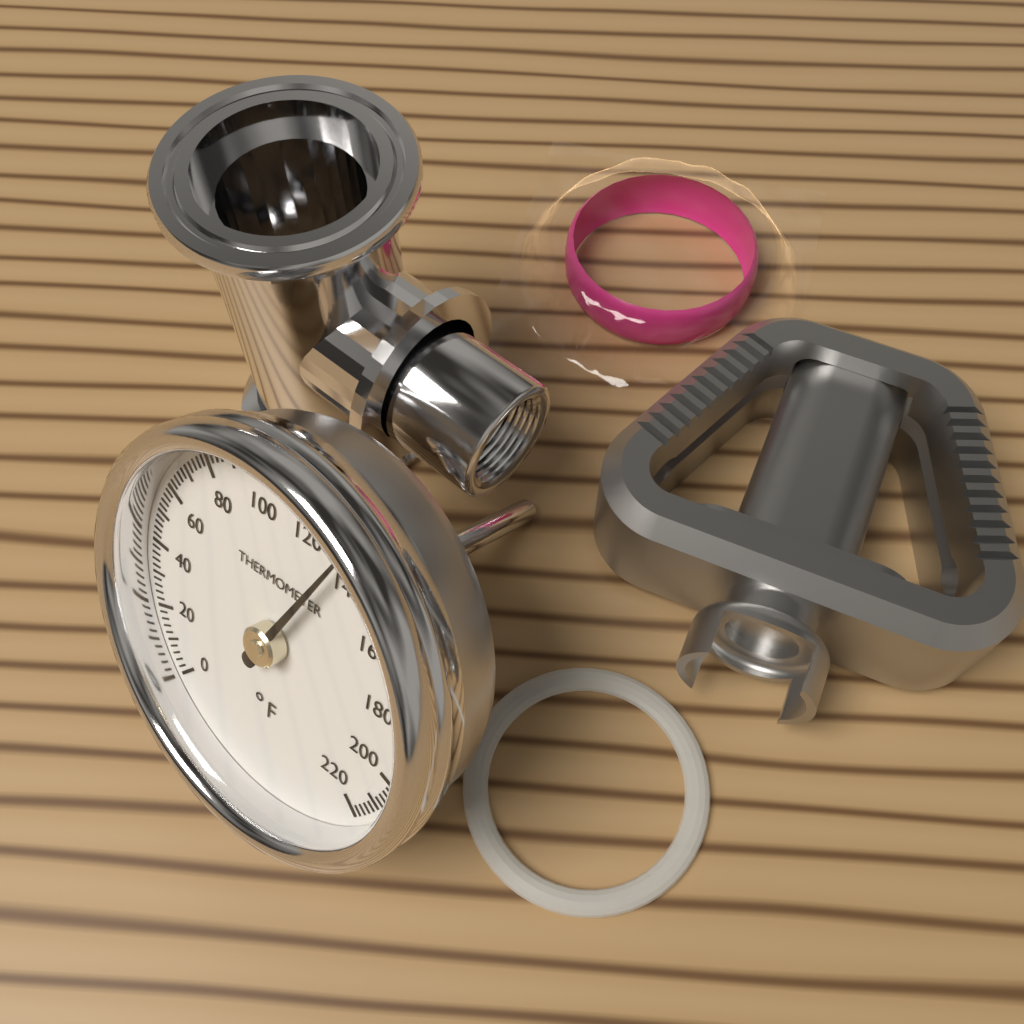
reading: 134 °F
